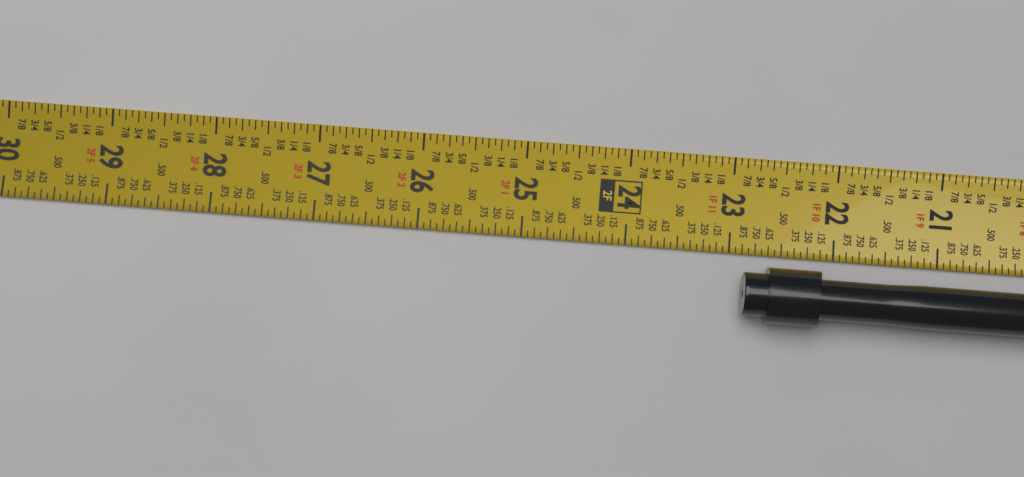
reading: 22.8750 in
